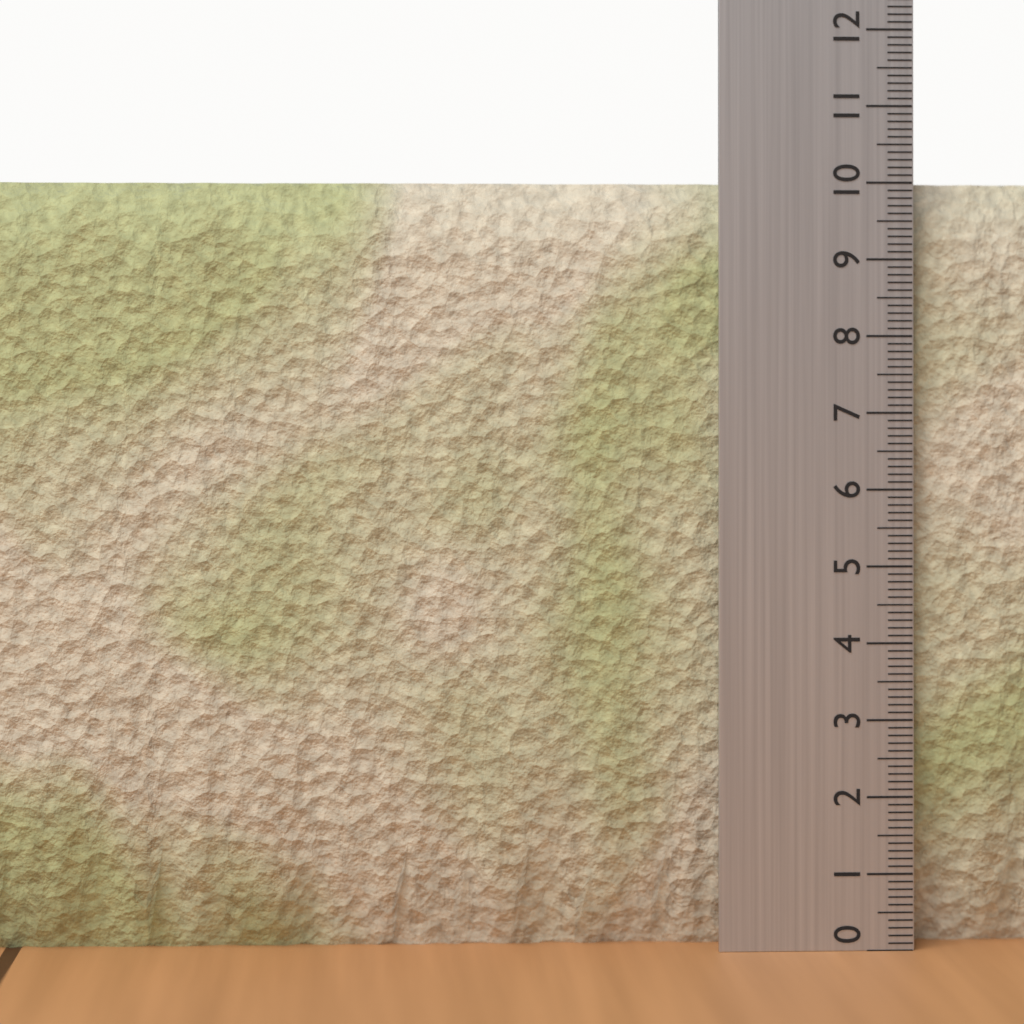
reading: 10.0 (no unit)
